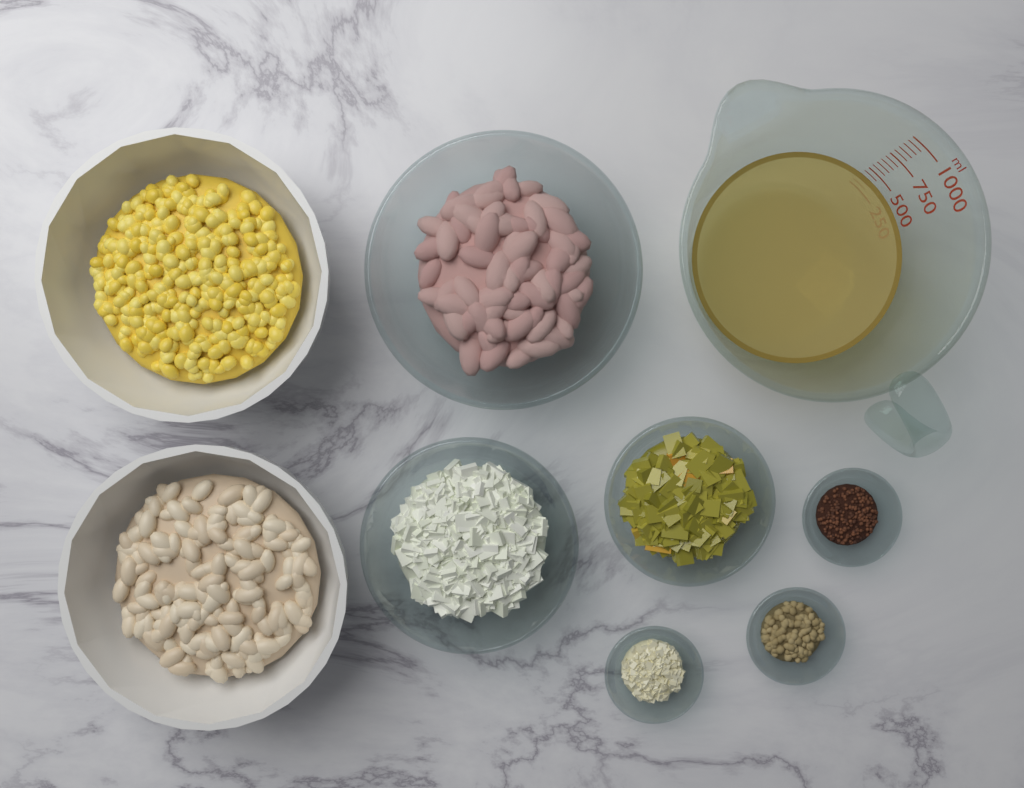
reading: 500 ml
